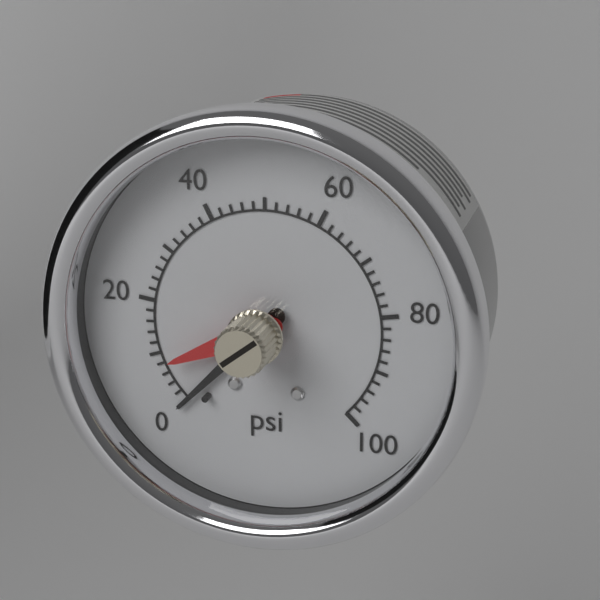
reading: 0 psi
